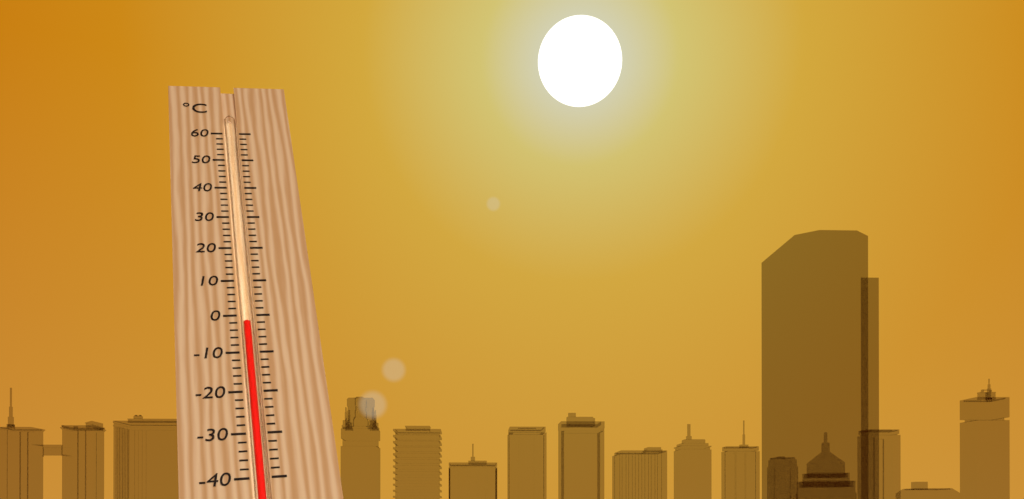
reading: -2 °C
